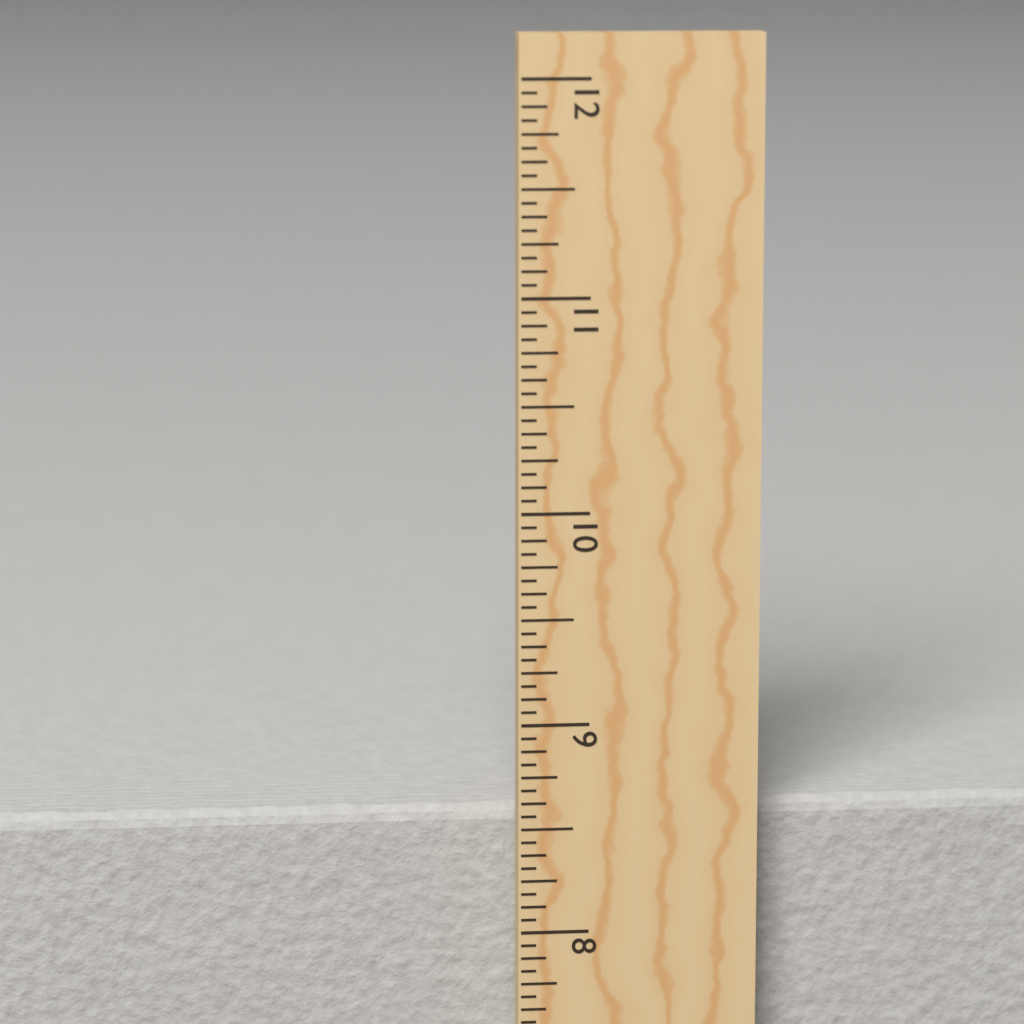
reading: 8.5625 in
